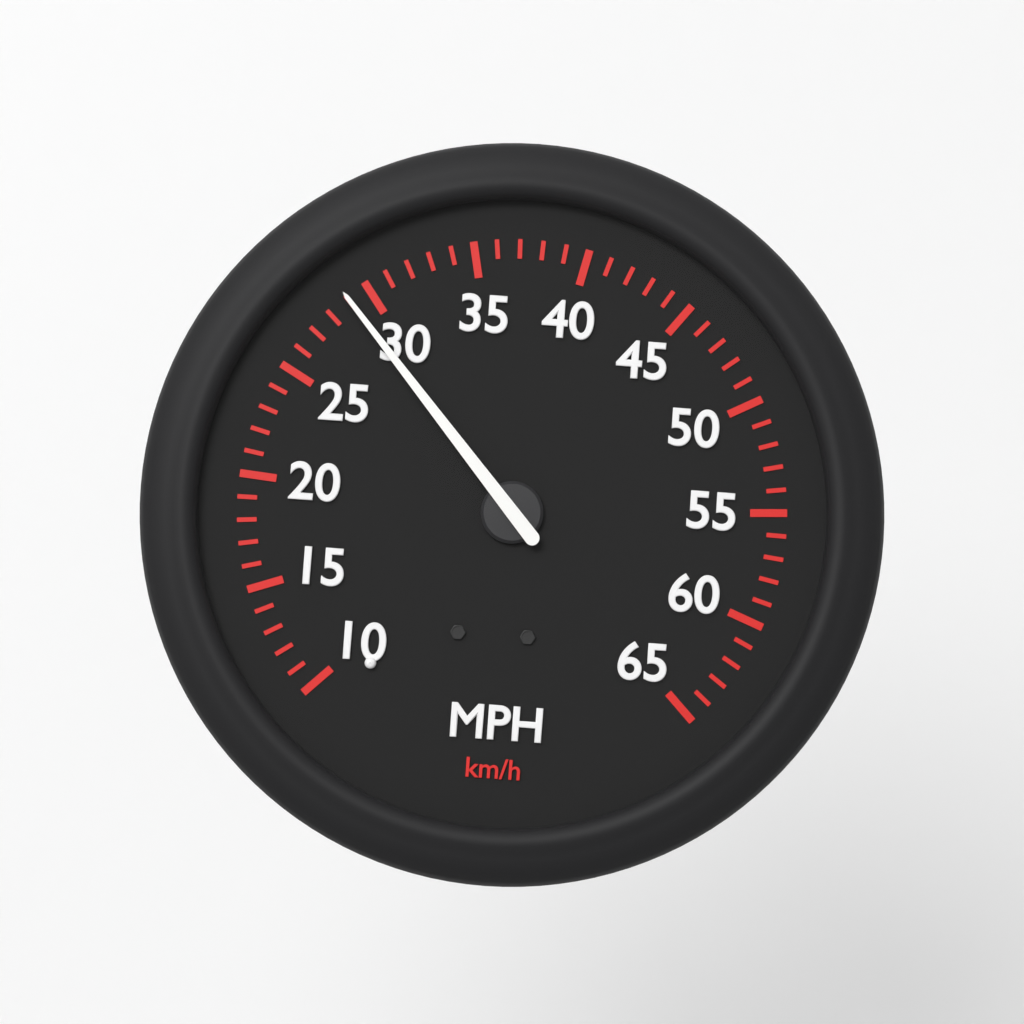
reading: 29 mph
